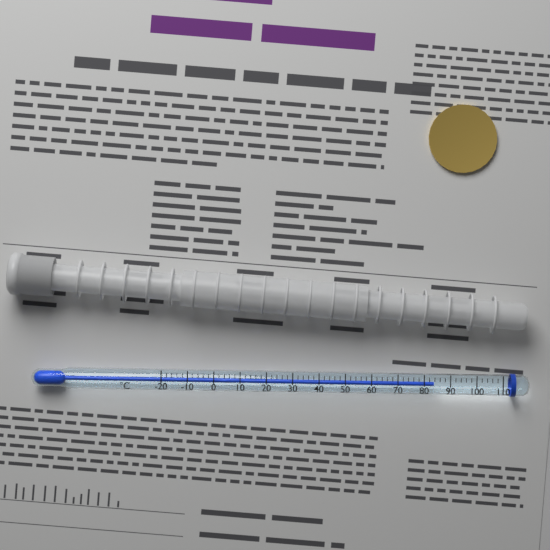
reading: 84 °C
